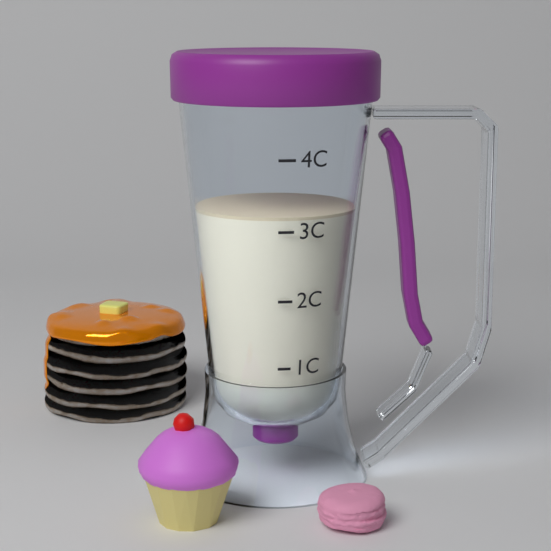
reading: 3.2 C
